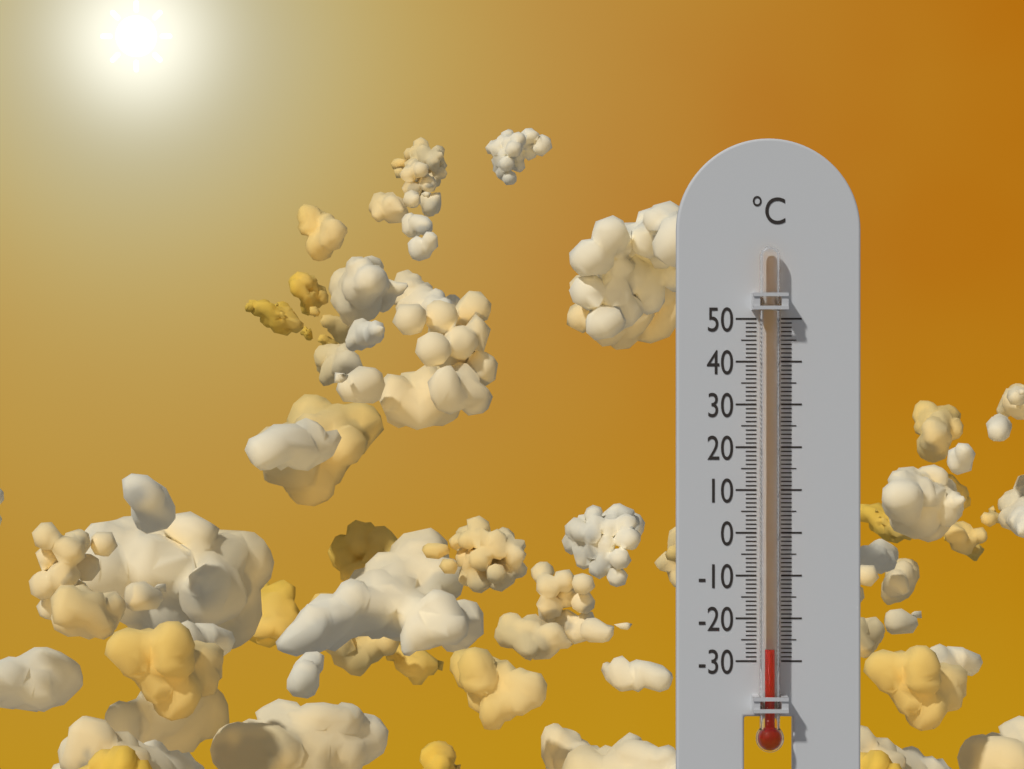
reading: -27 °C
